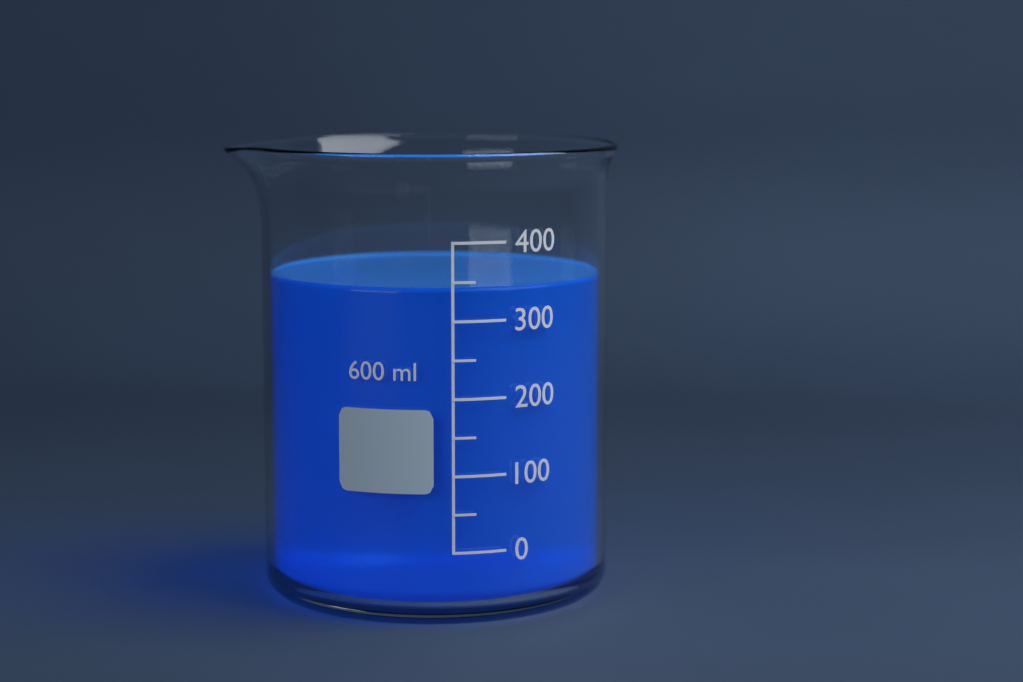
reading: 340 ml
